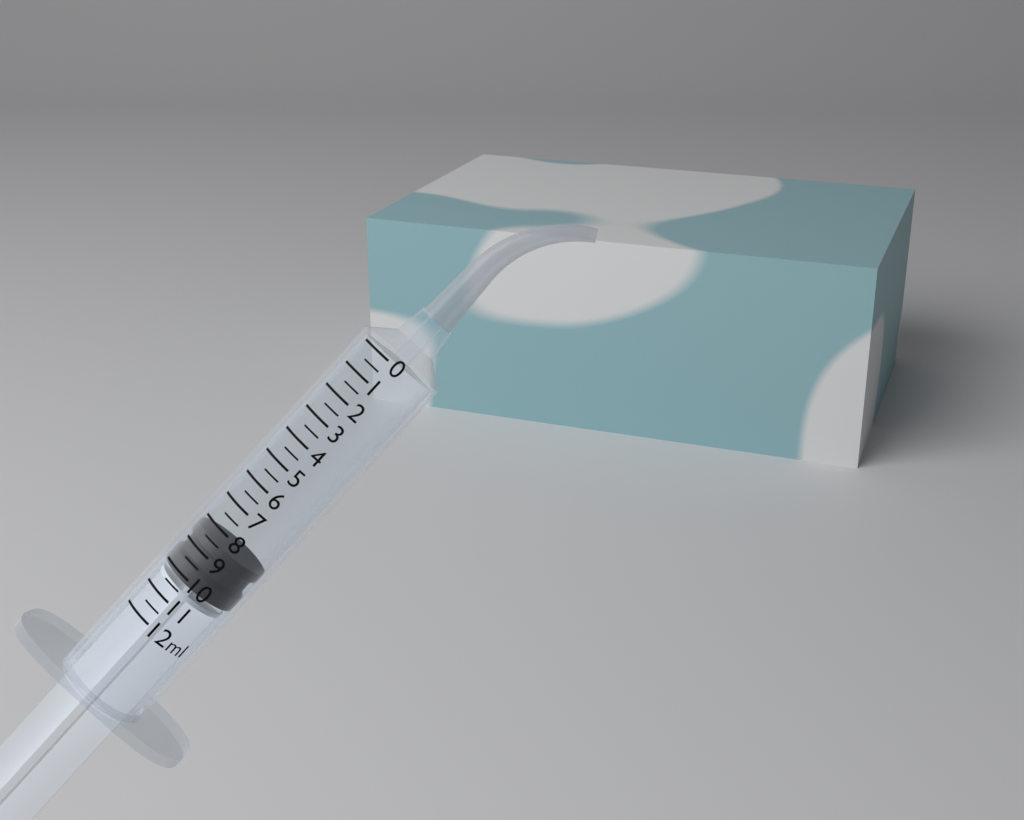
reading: 8.5 ml
